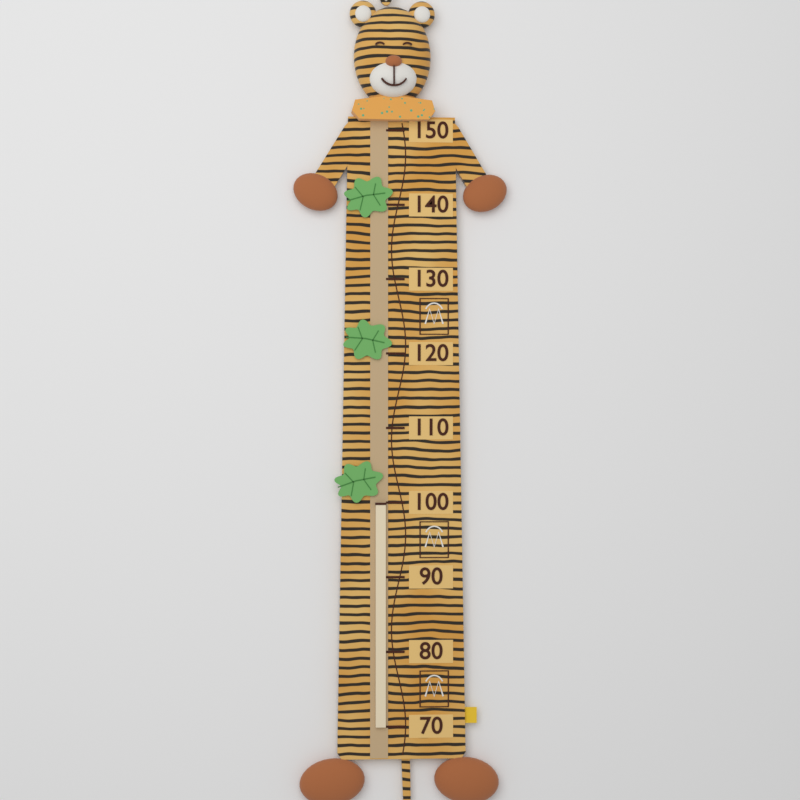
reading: 100 (no unit)
